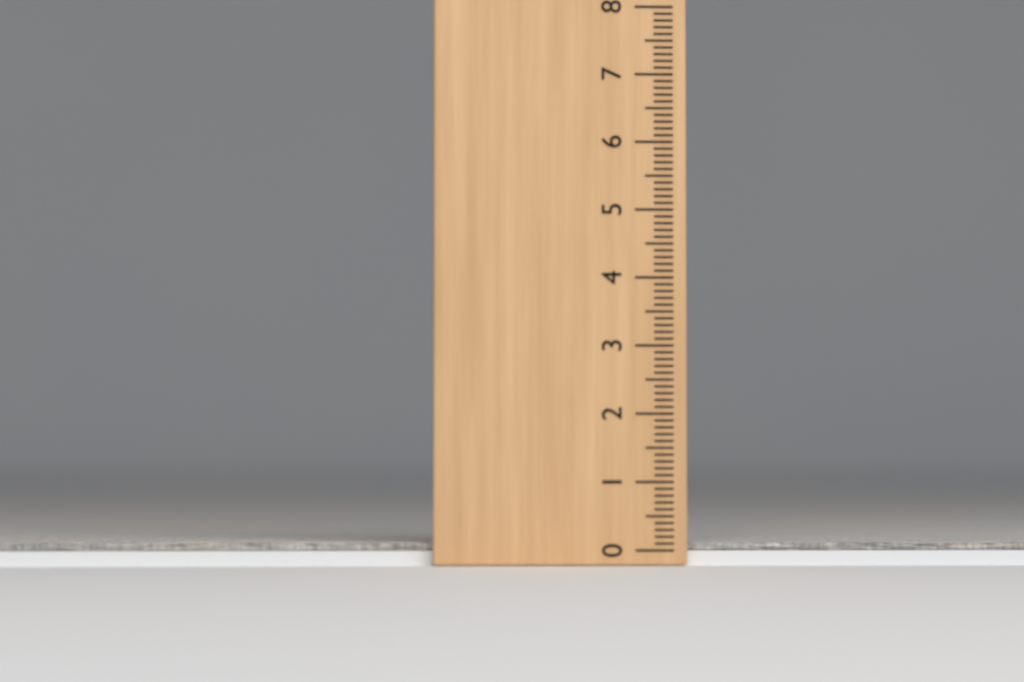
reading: 0.1 (no unit)
